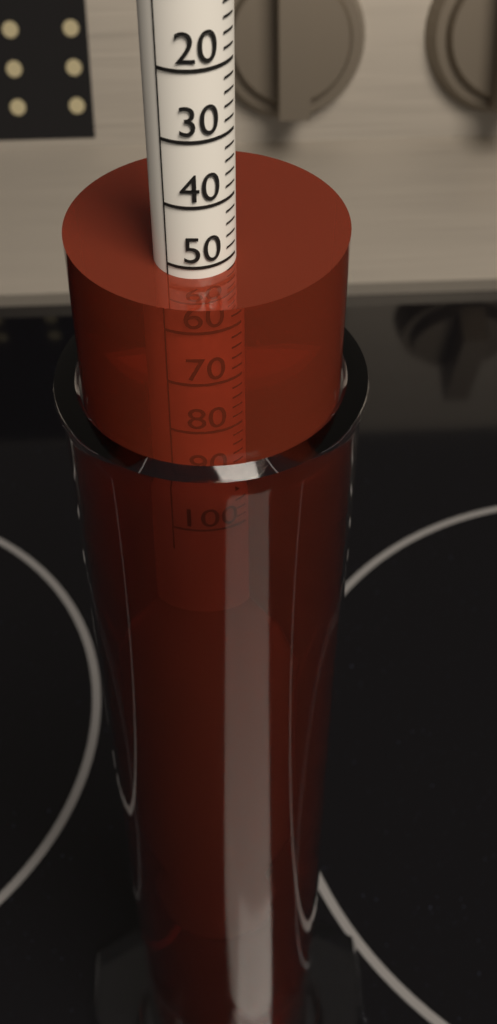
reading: 52 (no unit)
